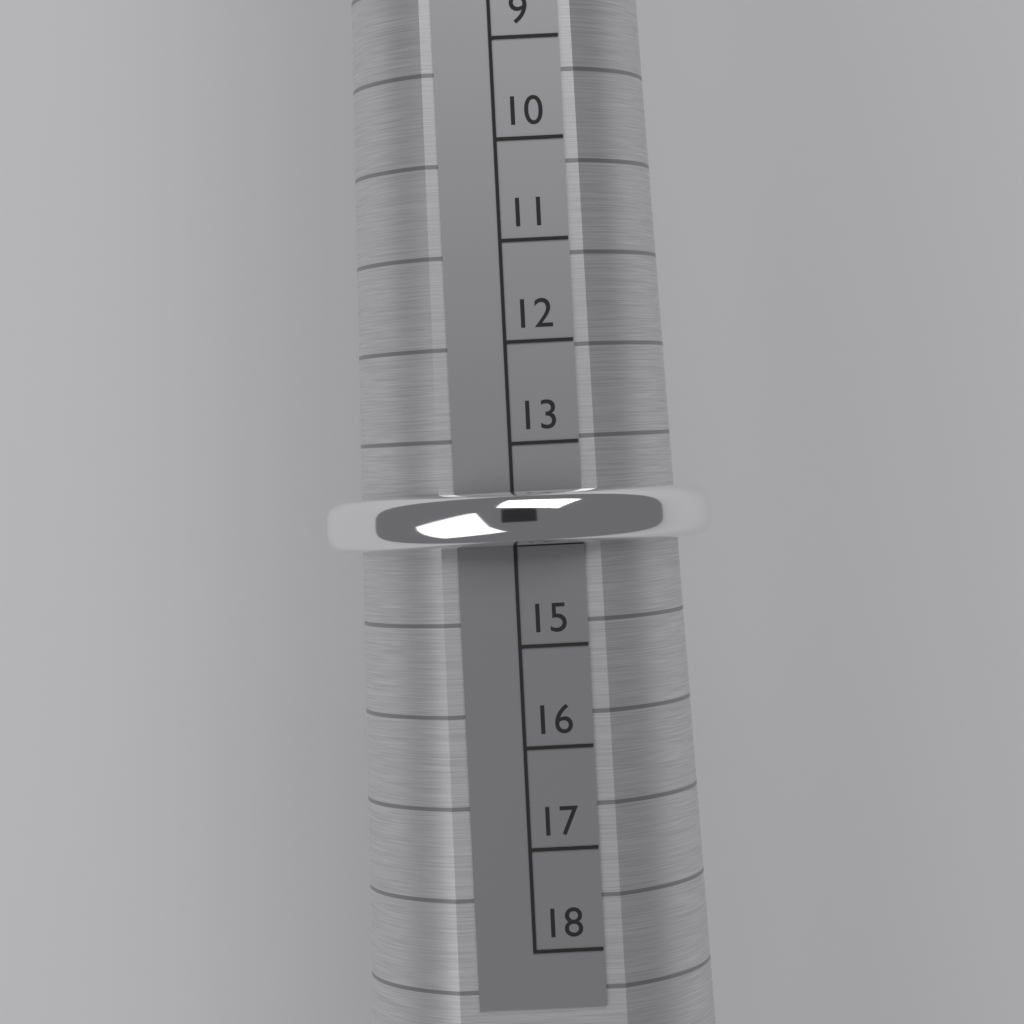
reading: 14 (no unit)
